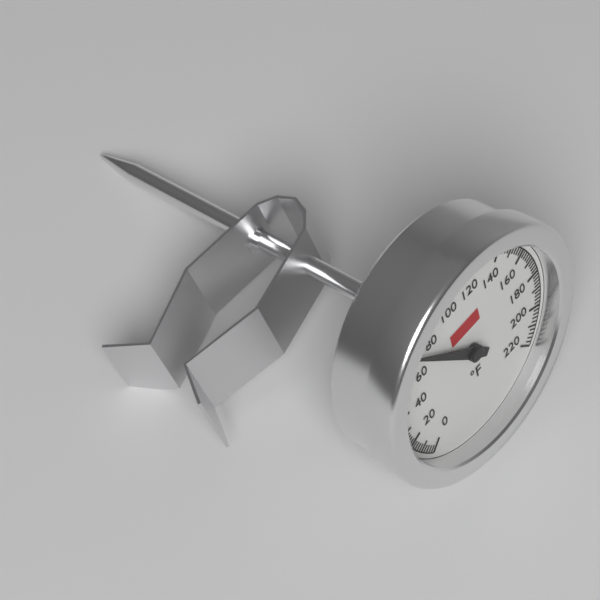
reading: 72 °F
